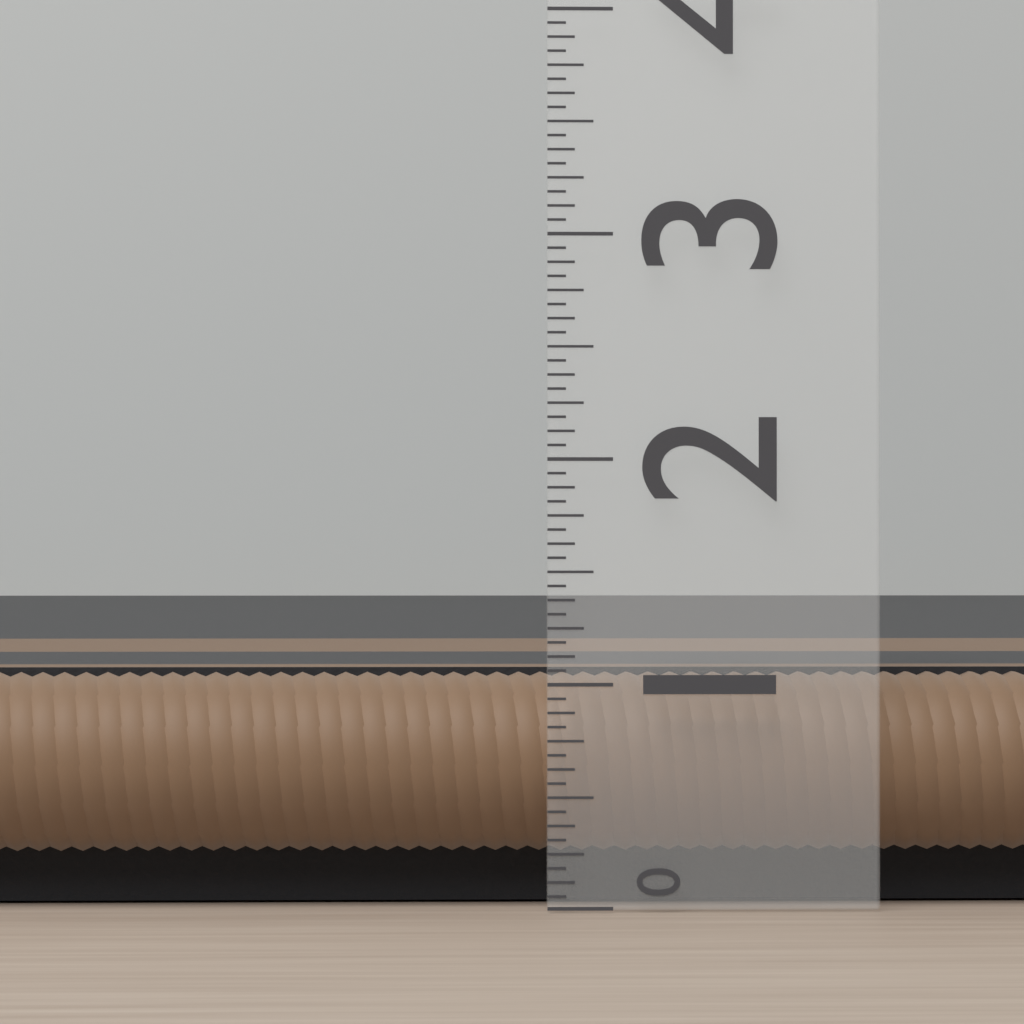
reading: 1.0625 (no unit)
